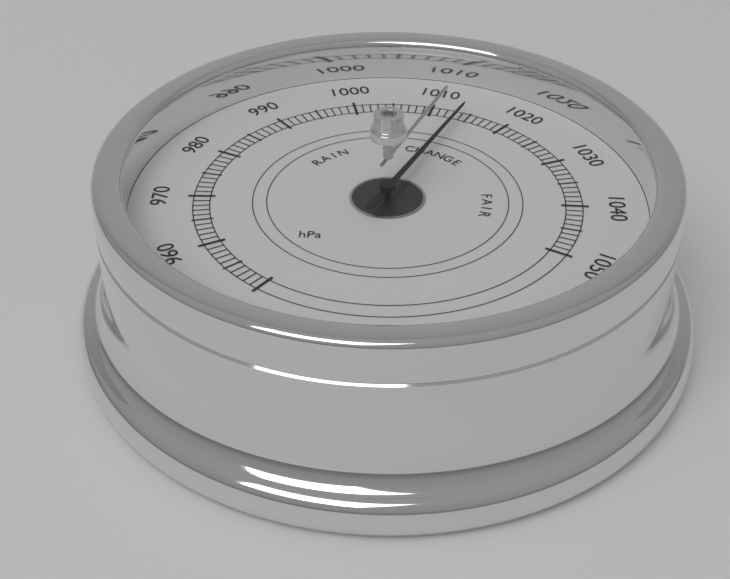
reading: 1014 hPa
